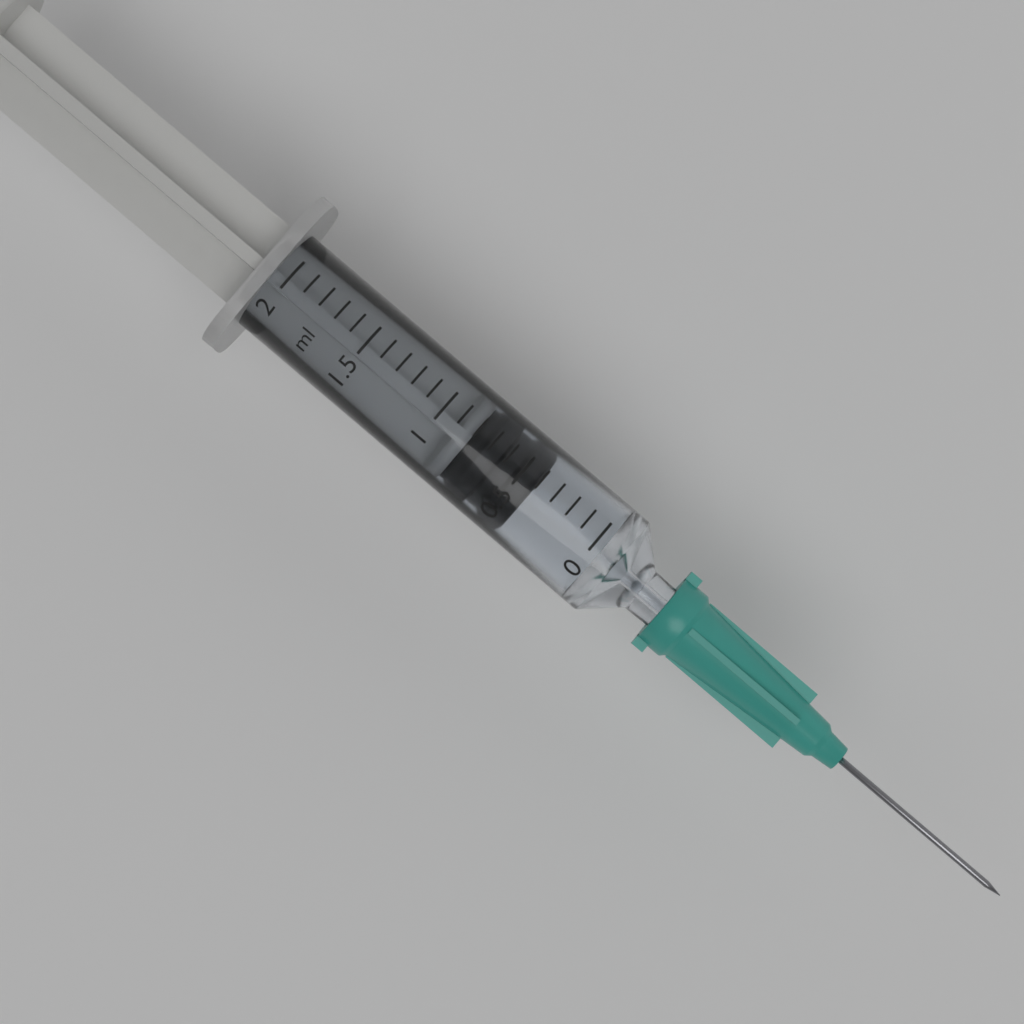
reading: 0.4 ml
